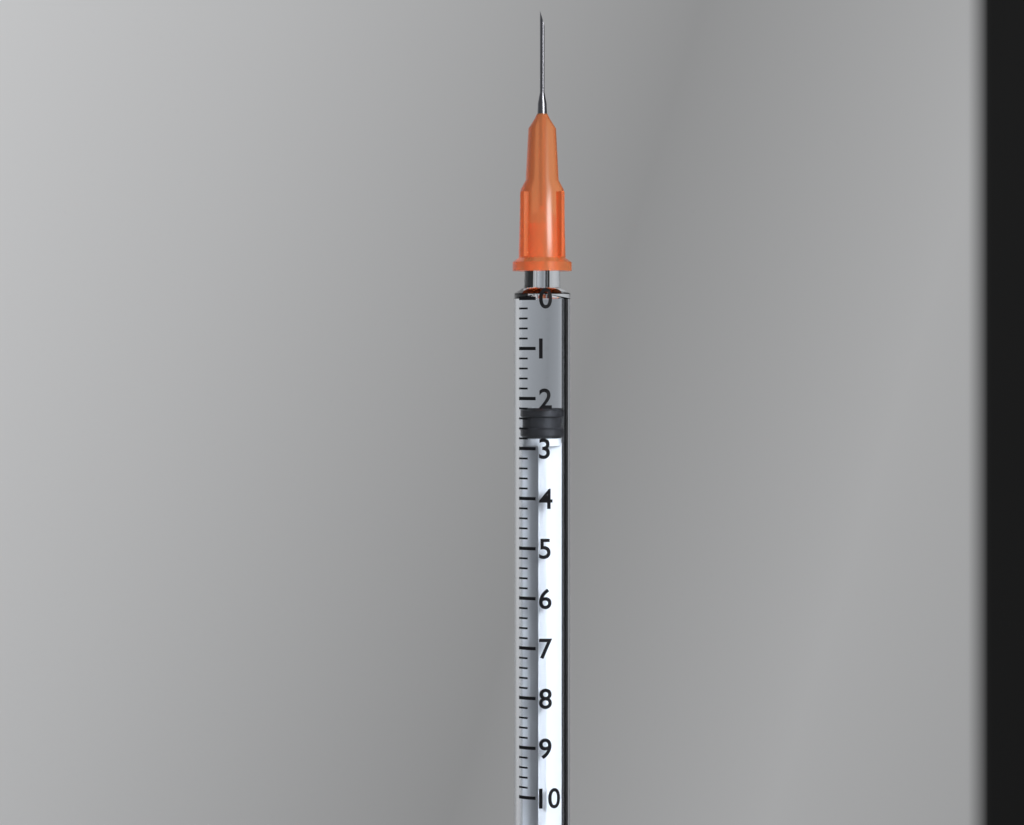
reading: 2.2 (no unit)
